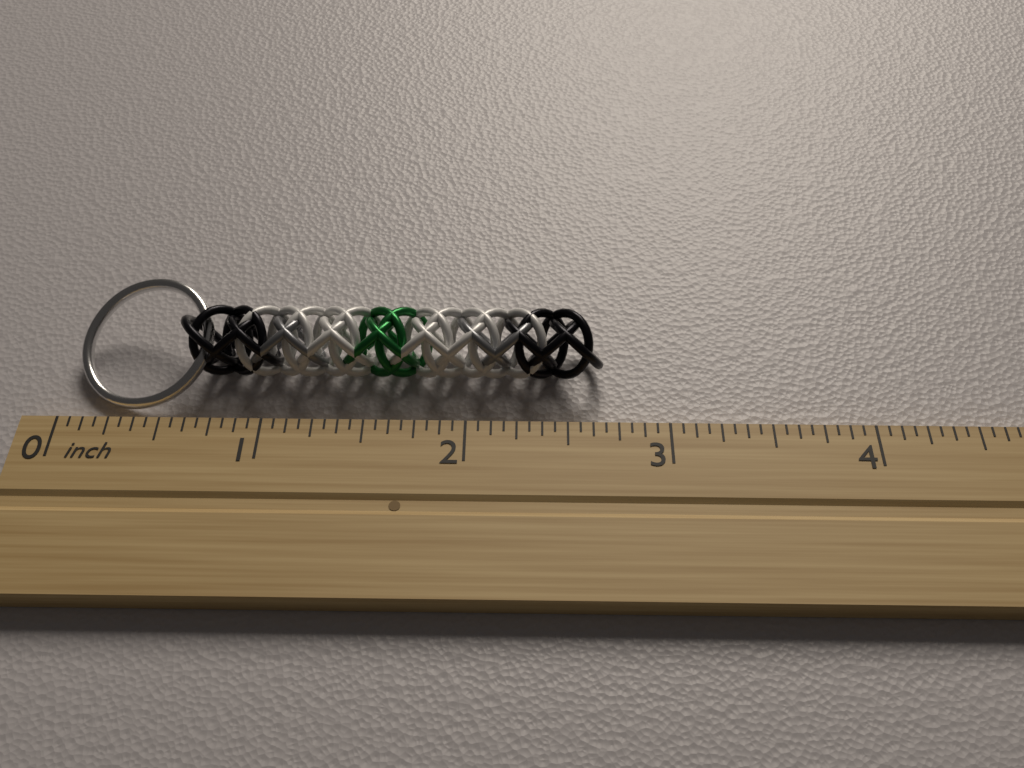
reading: 2.6875 inch
